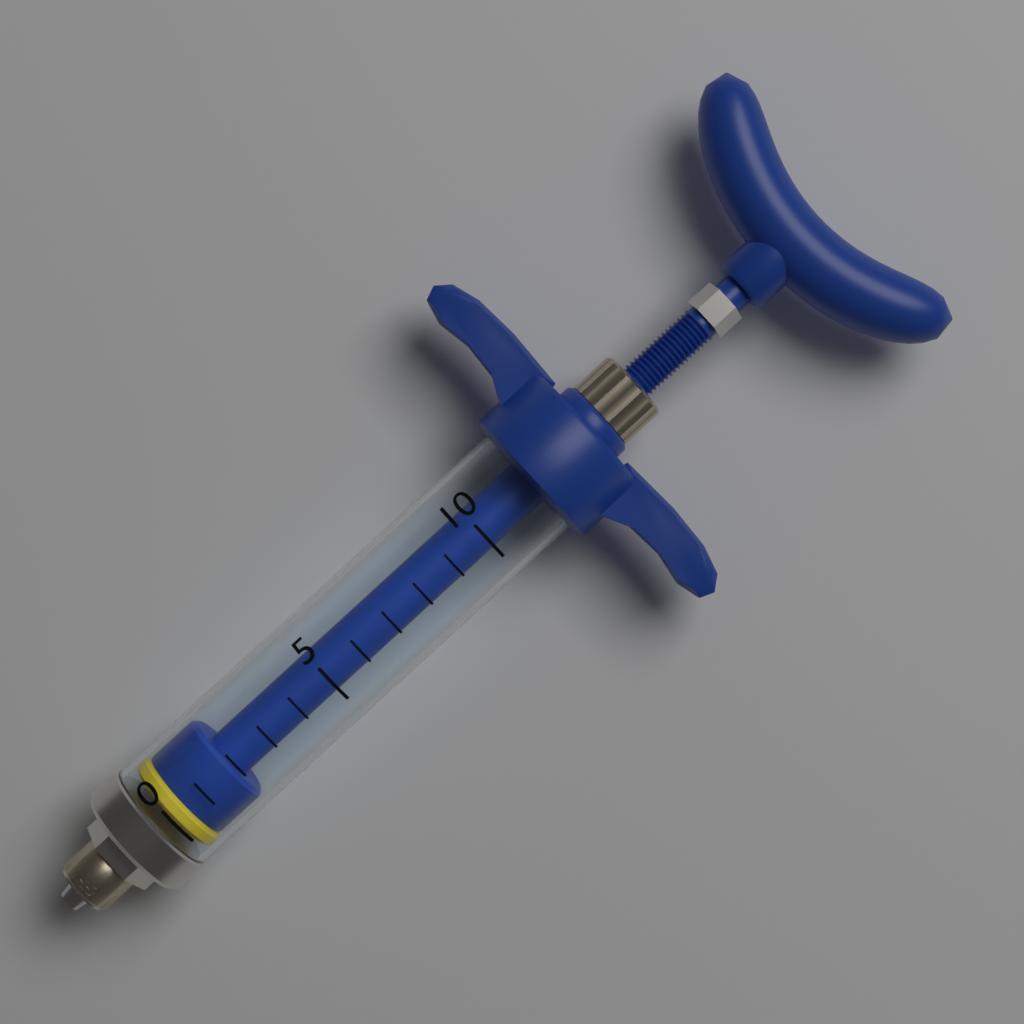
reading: 0 (no unit)
